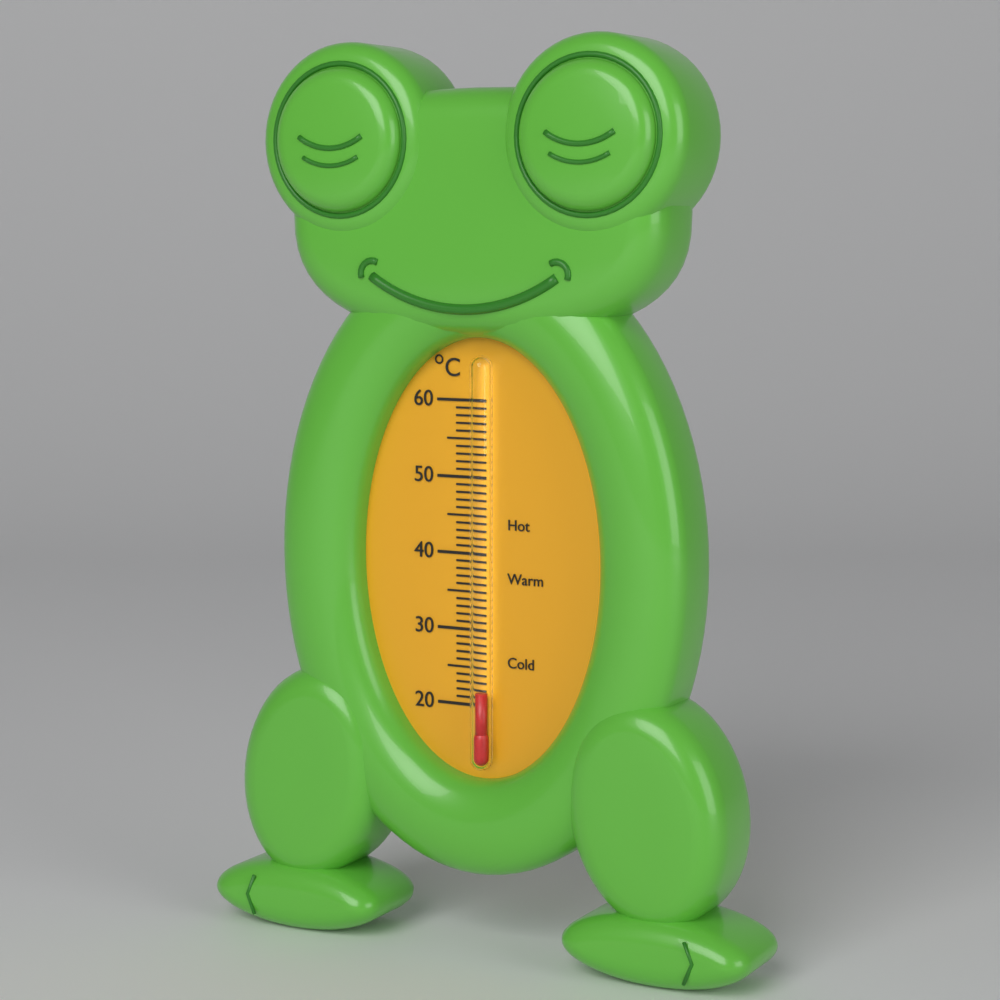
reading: 22 °C
